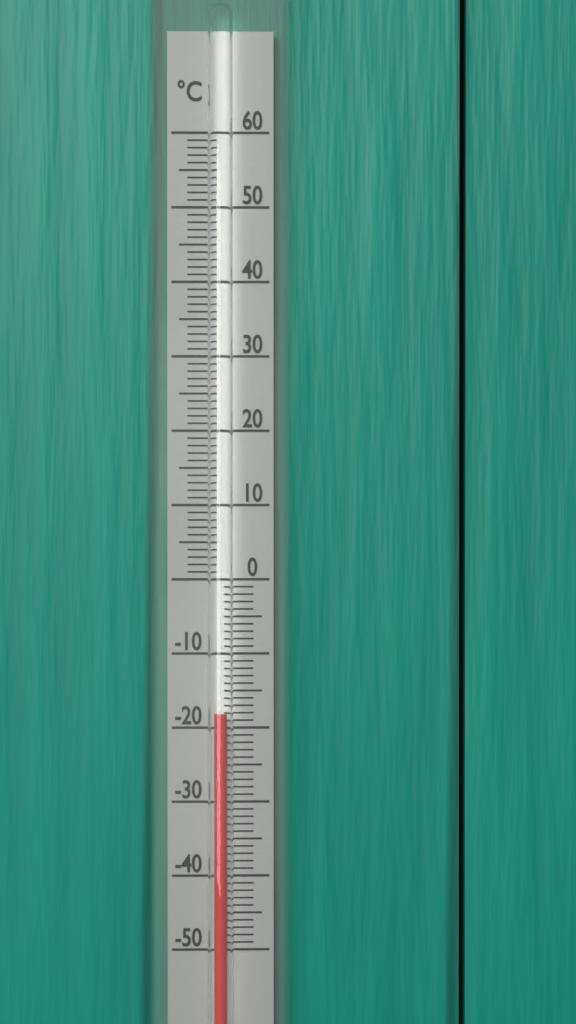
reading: -18 °C
